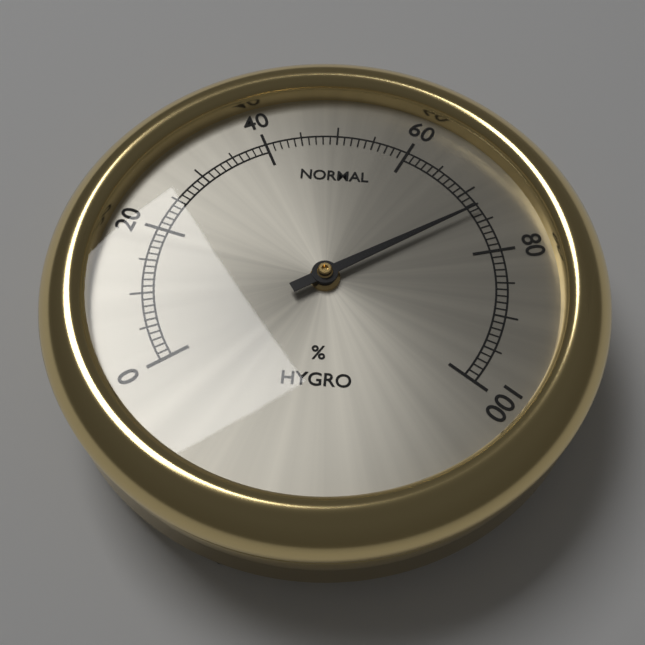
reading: 73 %
